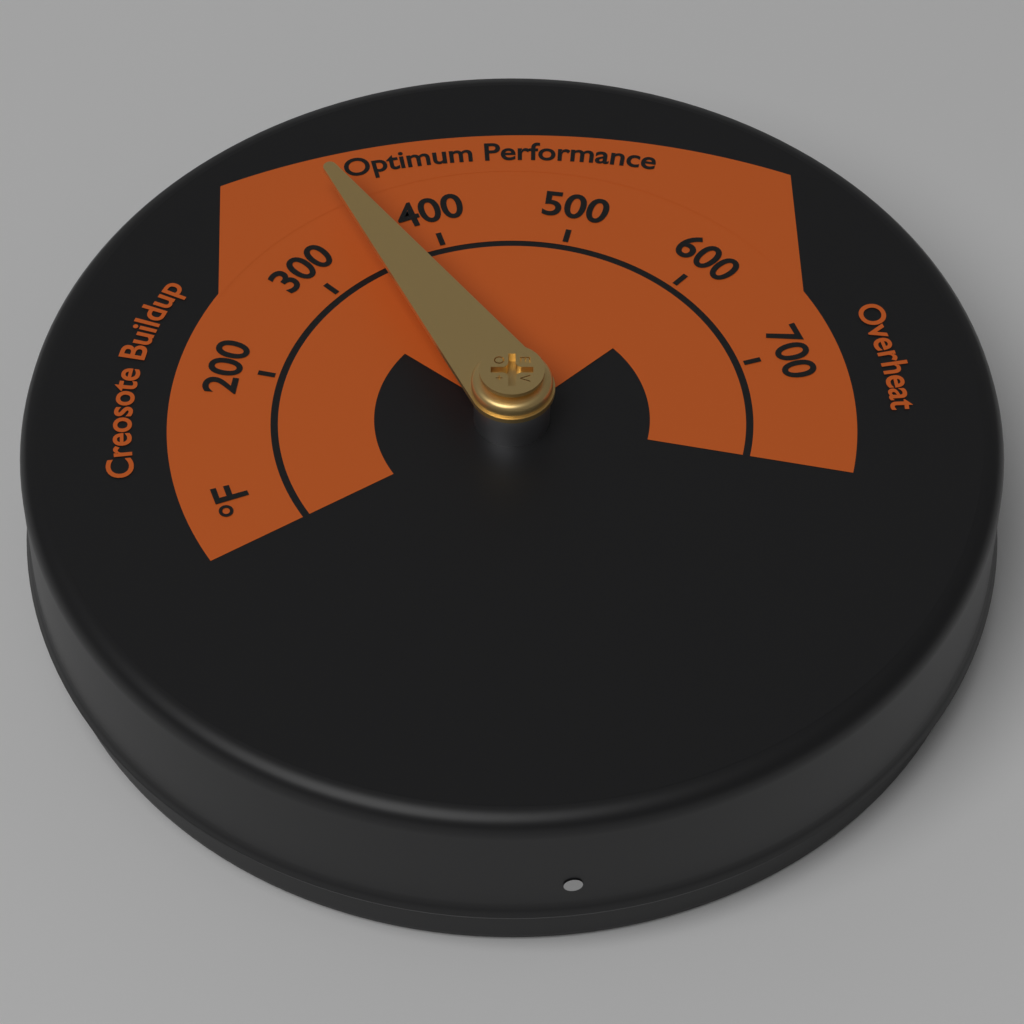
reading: 350 °F
